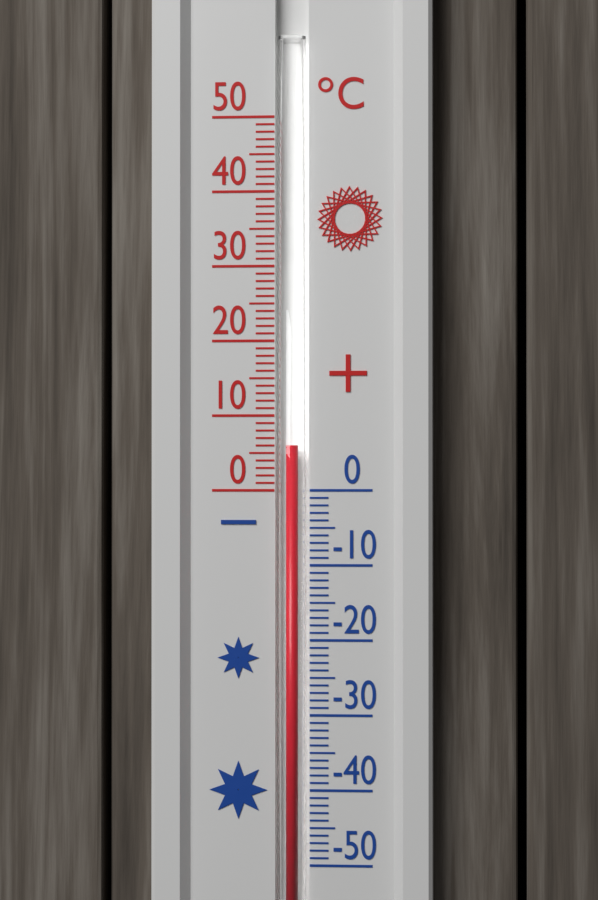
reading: 6 °C
